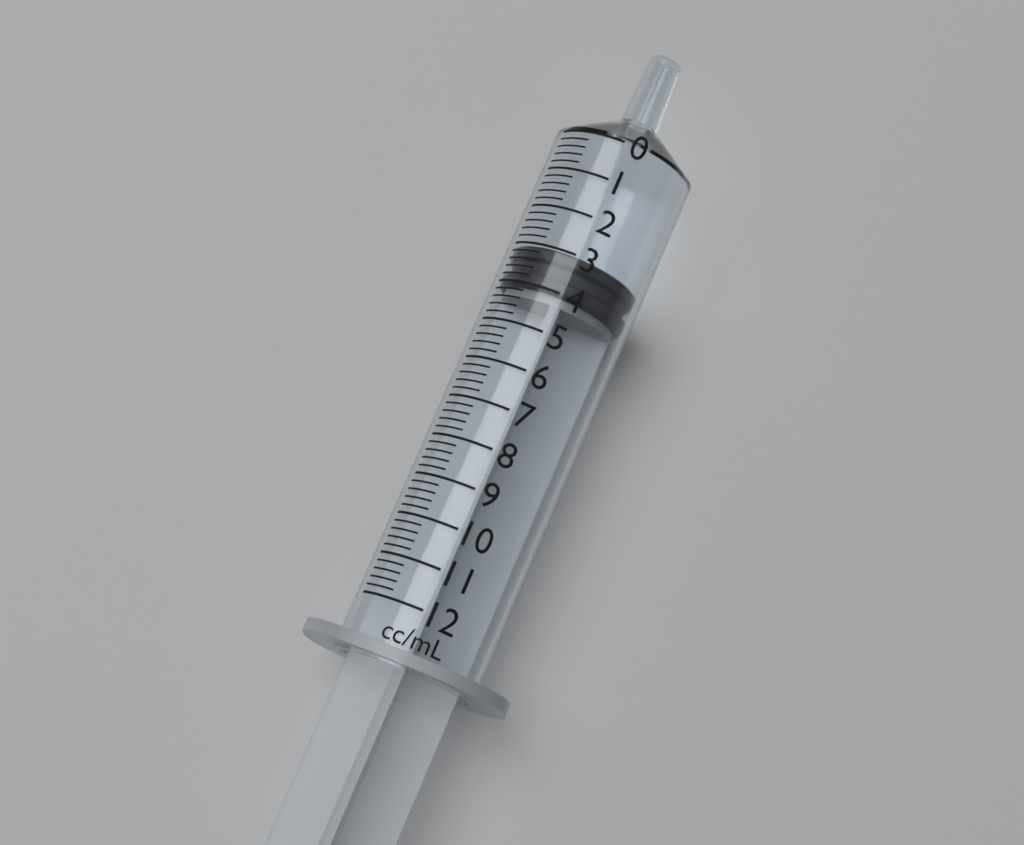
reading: 3.0 ml
